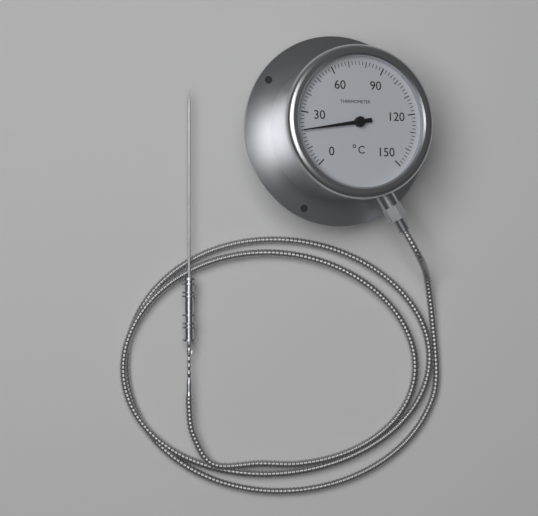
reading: 20 °C
